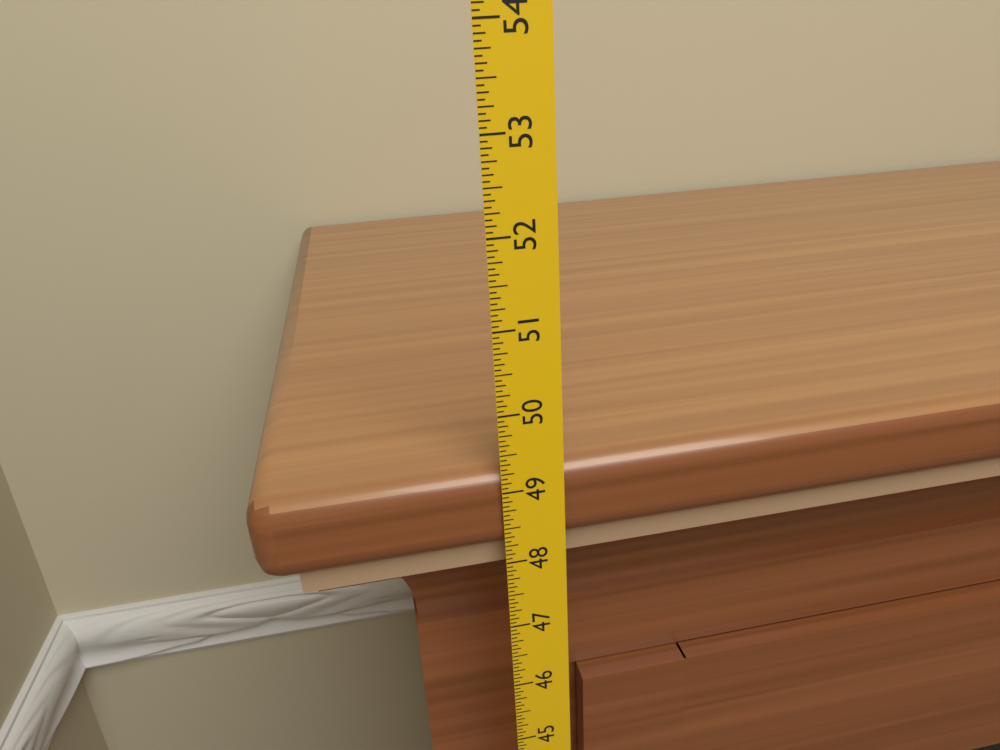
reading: 49.2500 in
